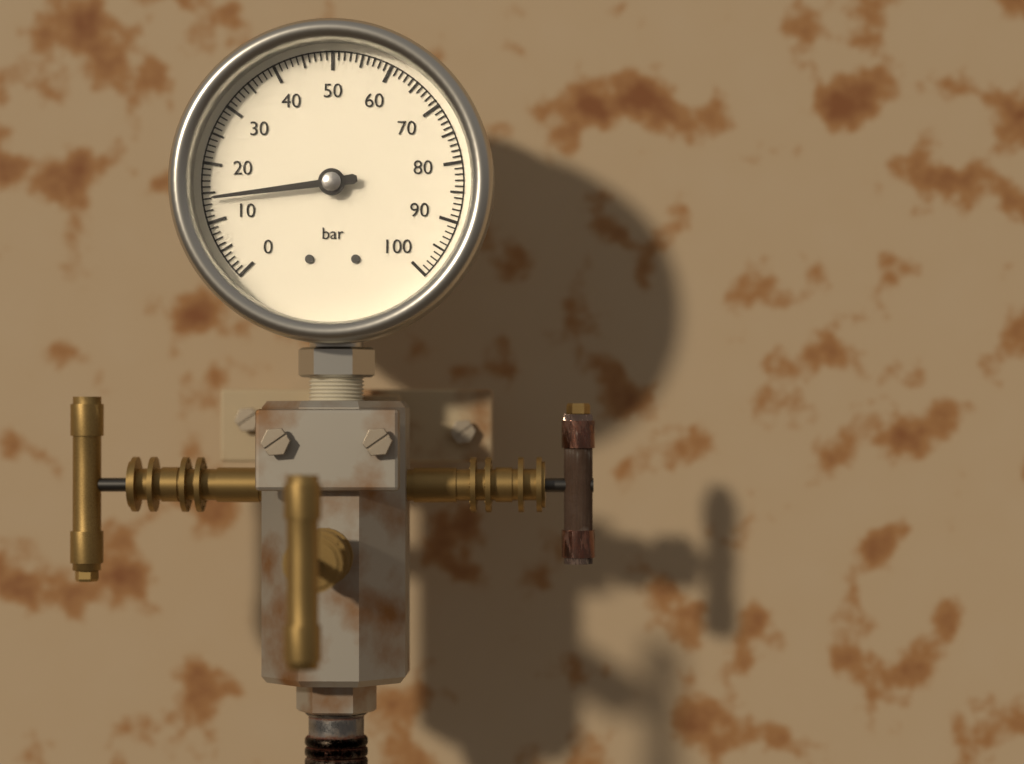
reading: 14 bar
